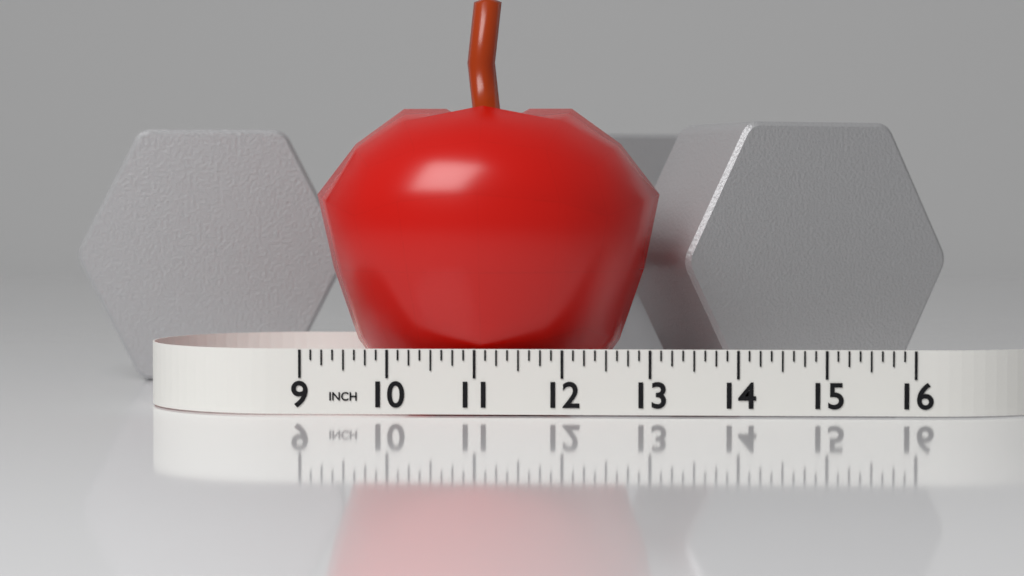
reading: 13.125 in
